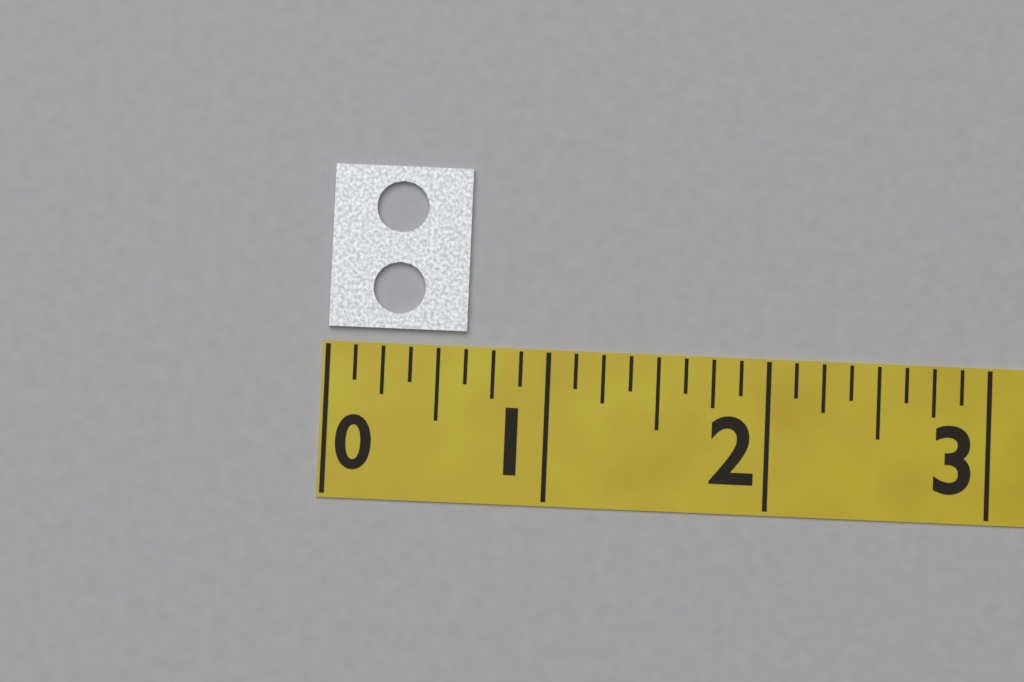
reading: 0.625 (no unit)
